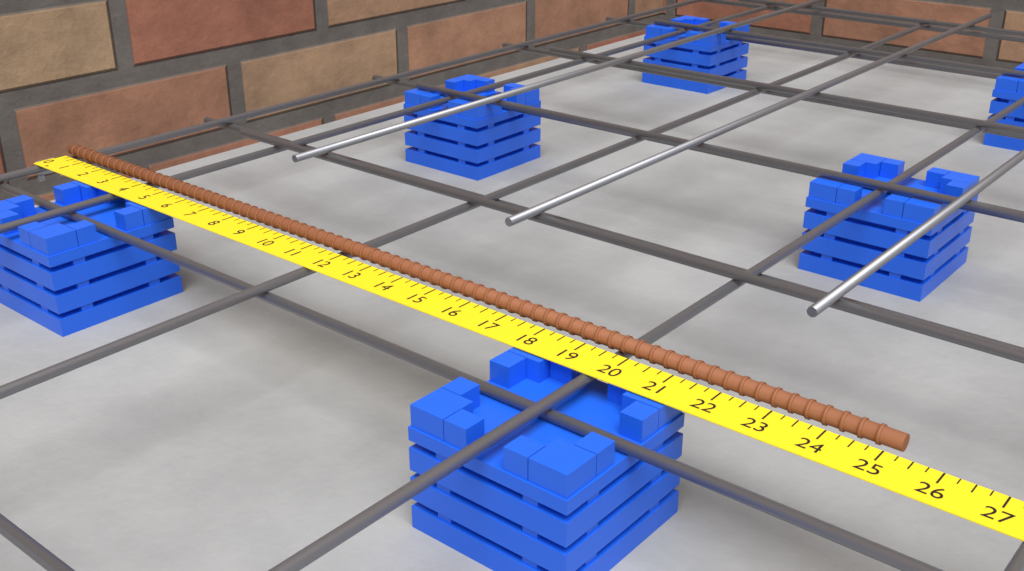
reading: 25.25 in
